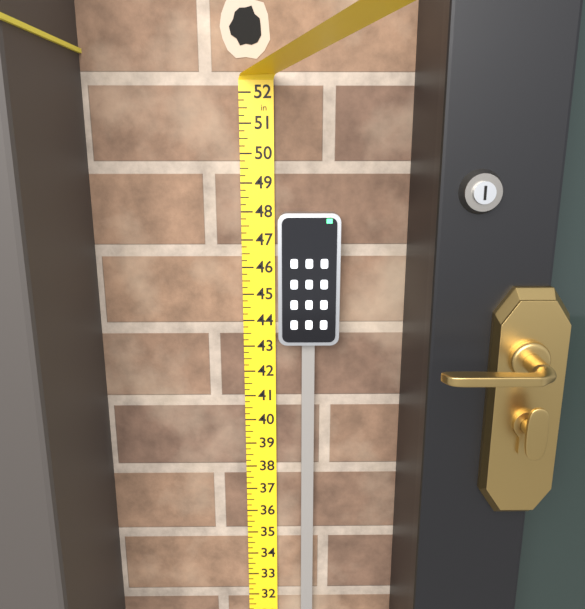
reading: 48.00 in
